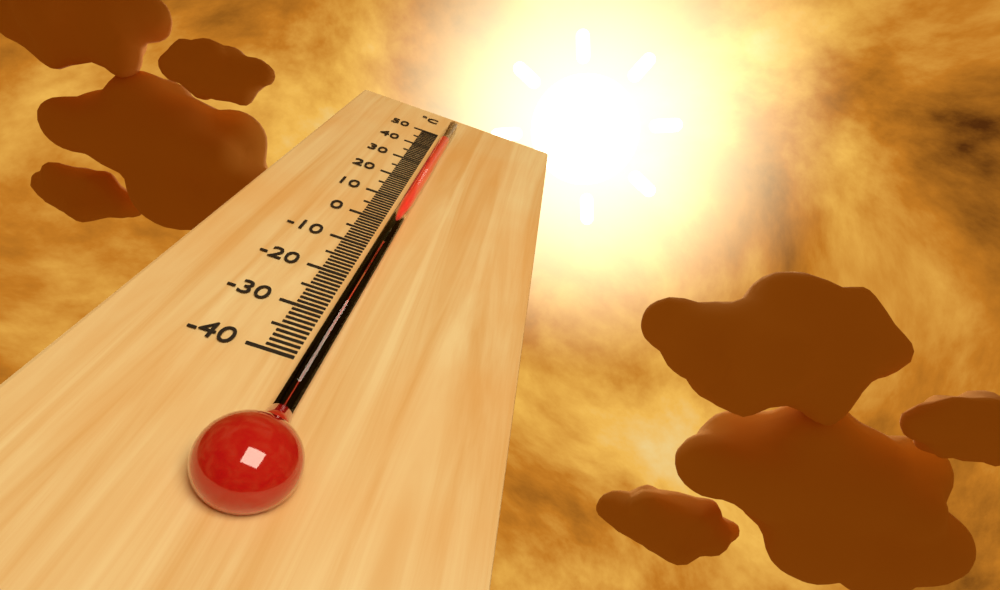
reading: 45 °C
